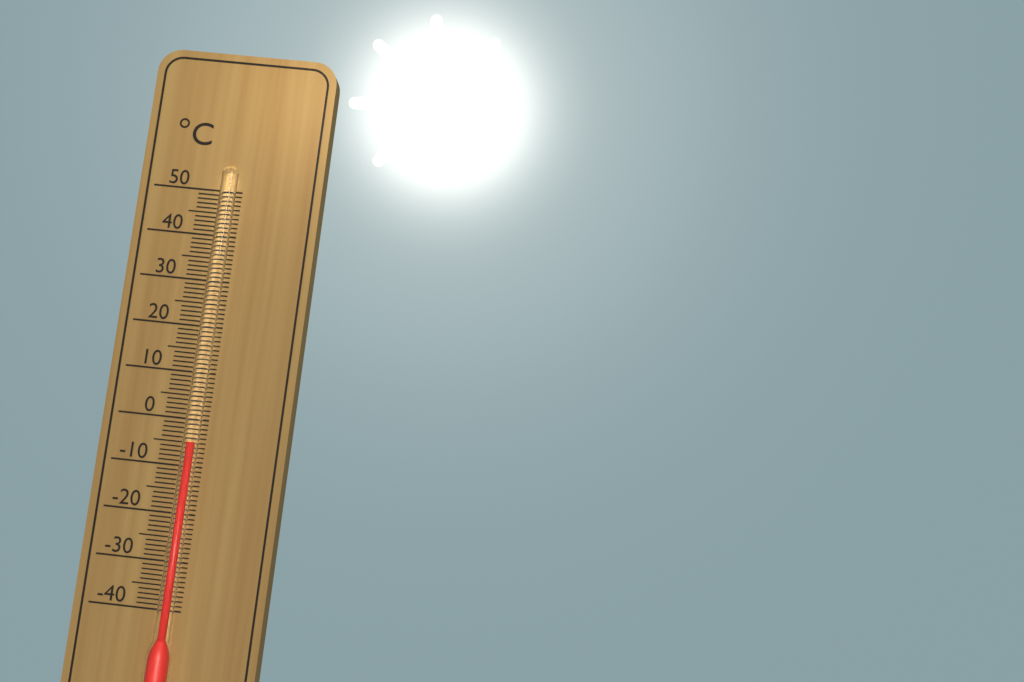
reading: -5 °C
